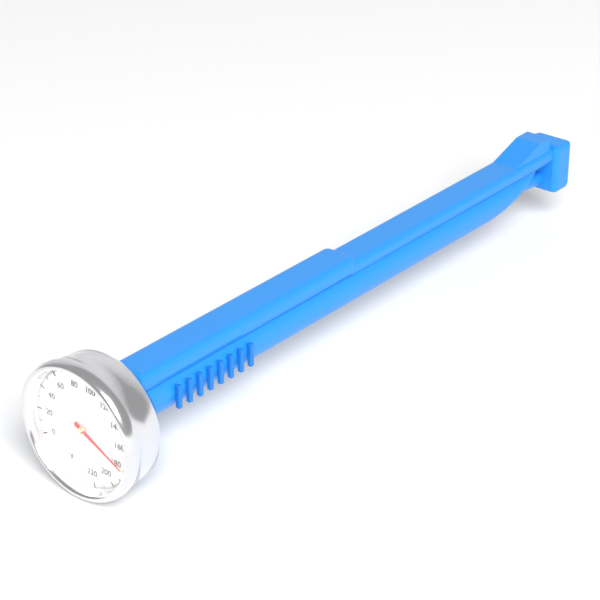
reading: 180 °F
